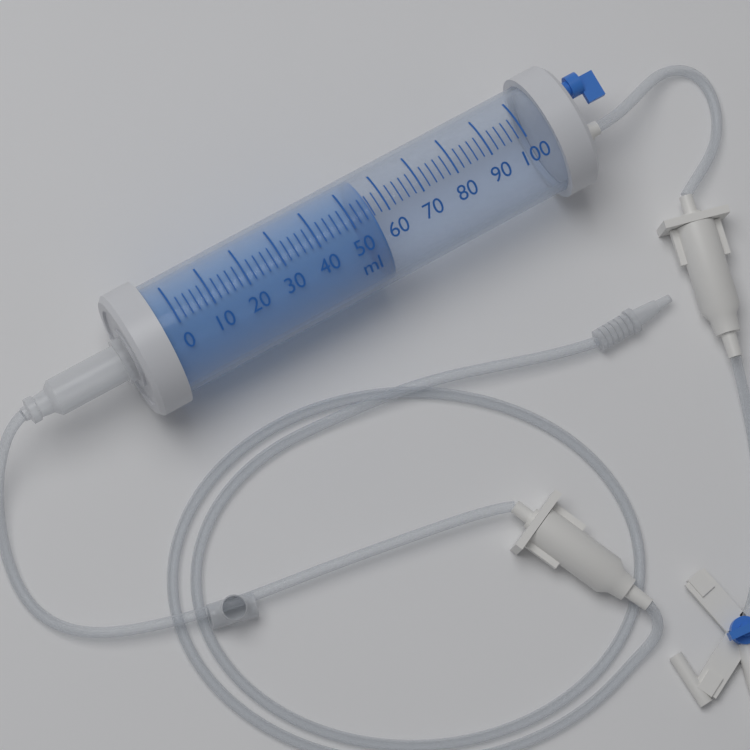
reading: 56 ml
